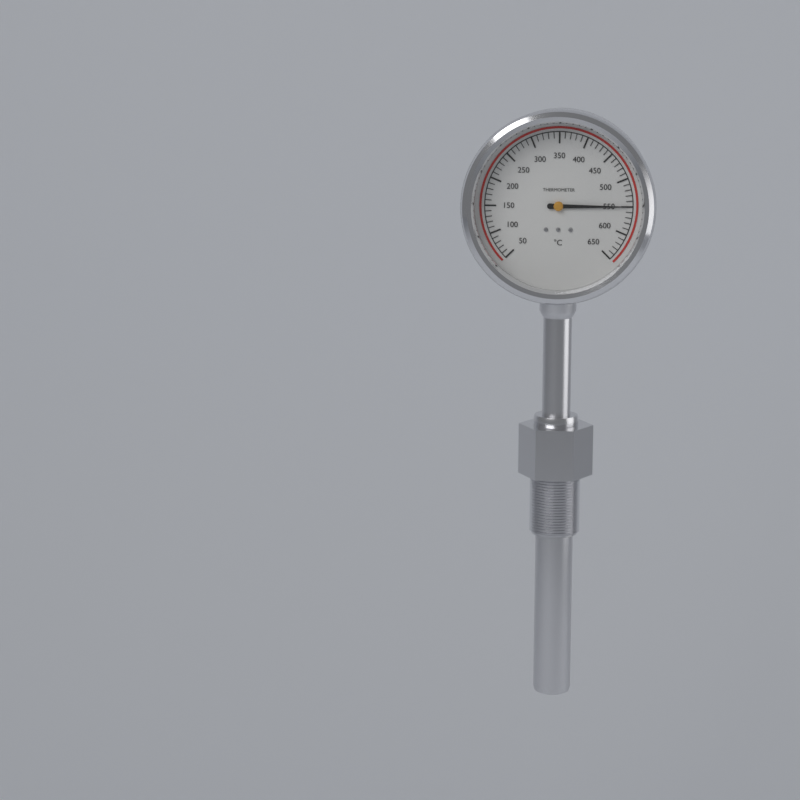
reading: 550 °C
